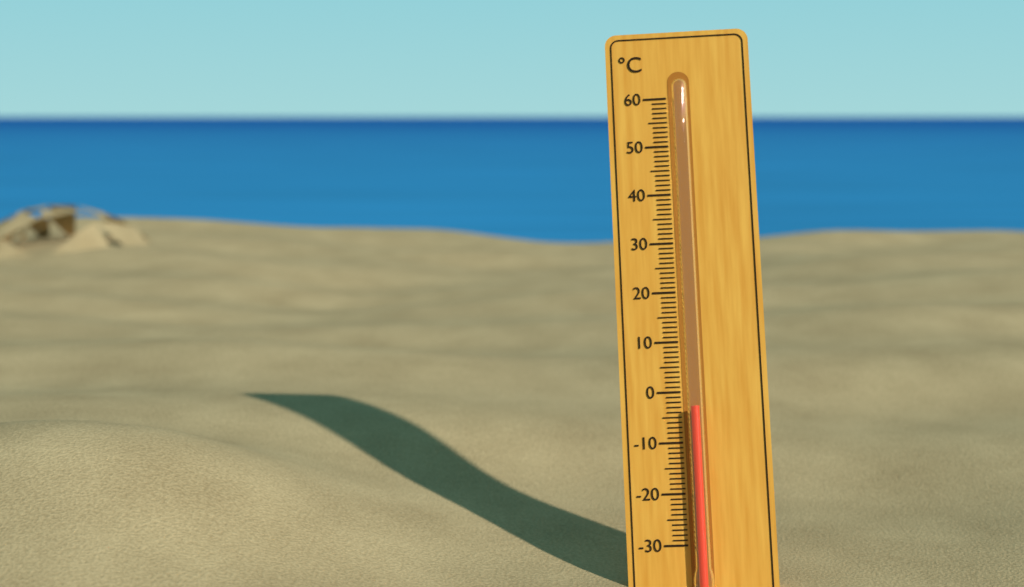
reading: -3 °C
